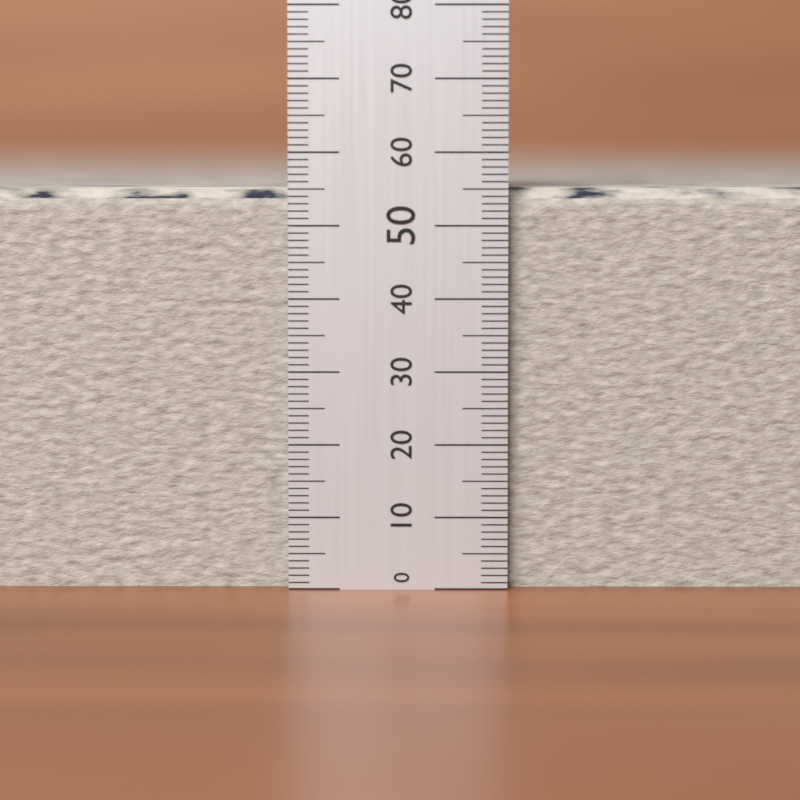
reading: 56 (no unit)
